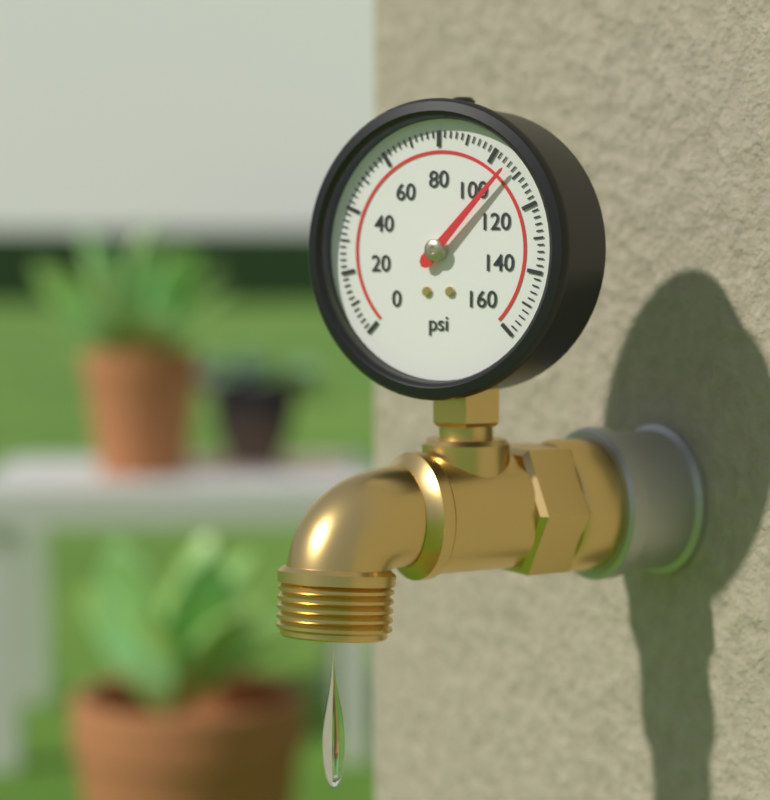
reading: 106 psi
